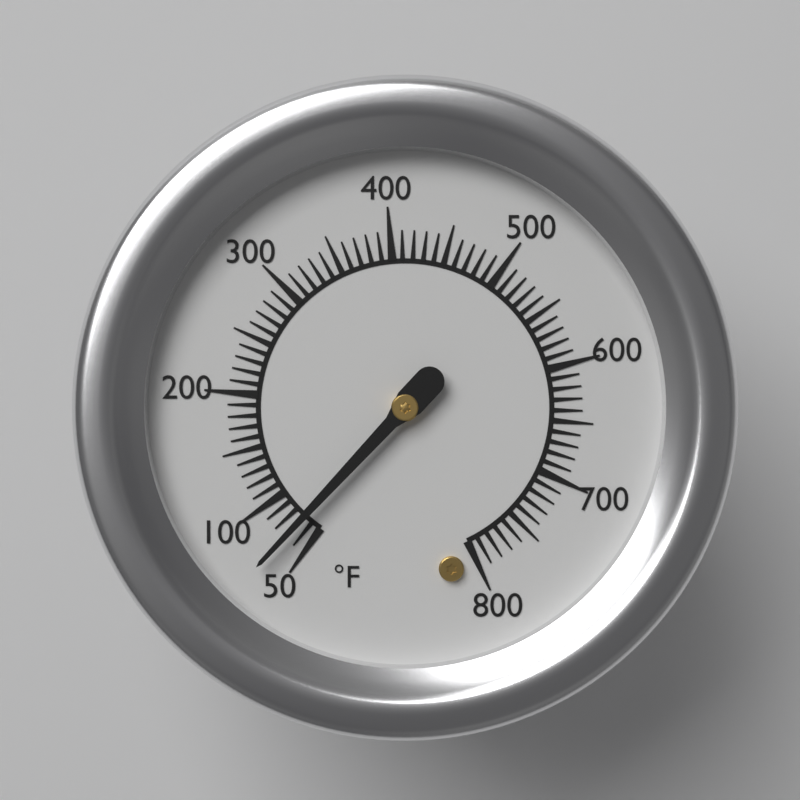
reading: 70 °F
